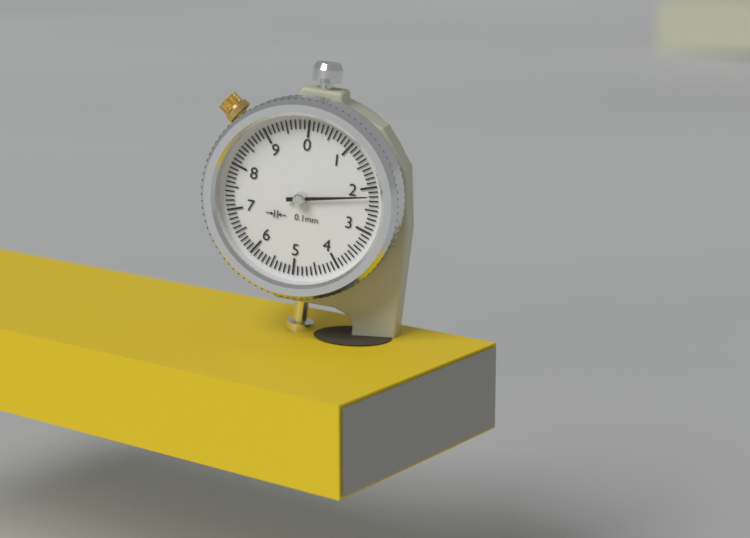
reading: 2.2 mm
